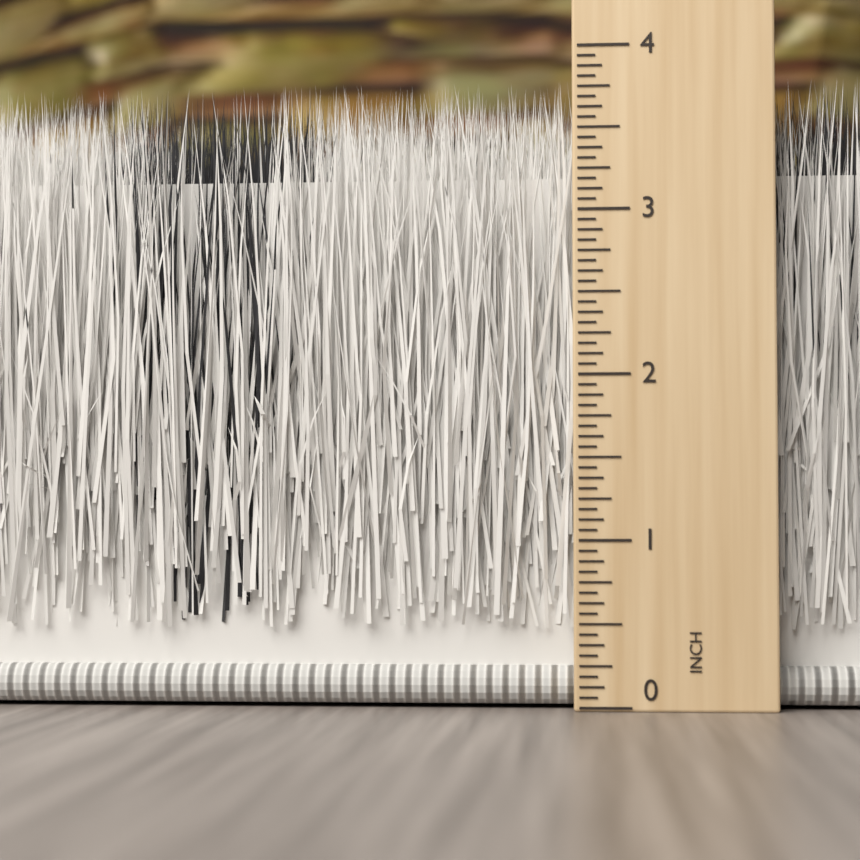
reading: 3.8125 inch
